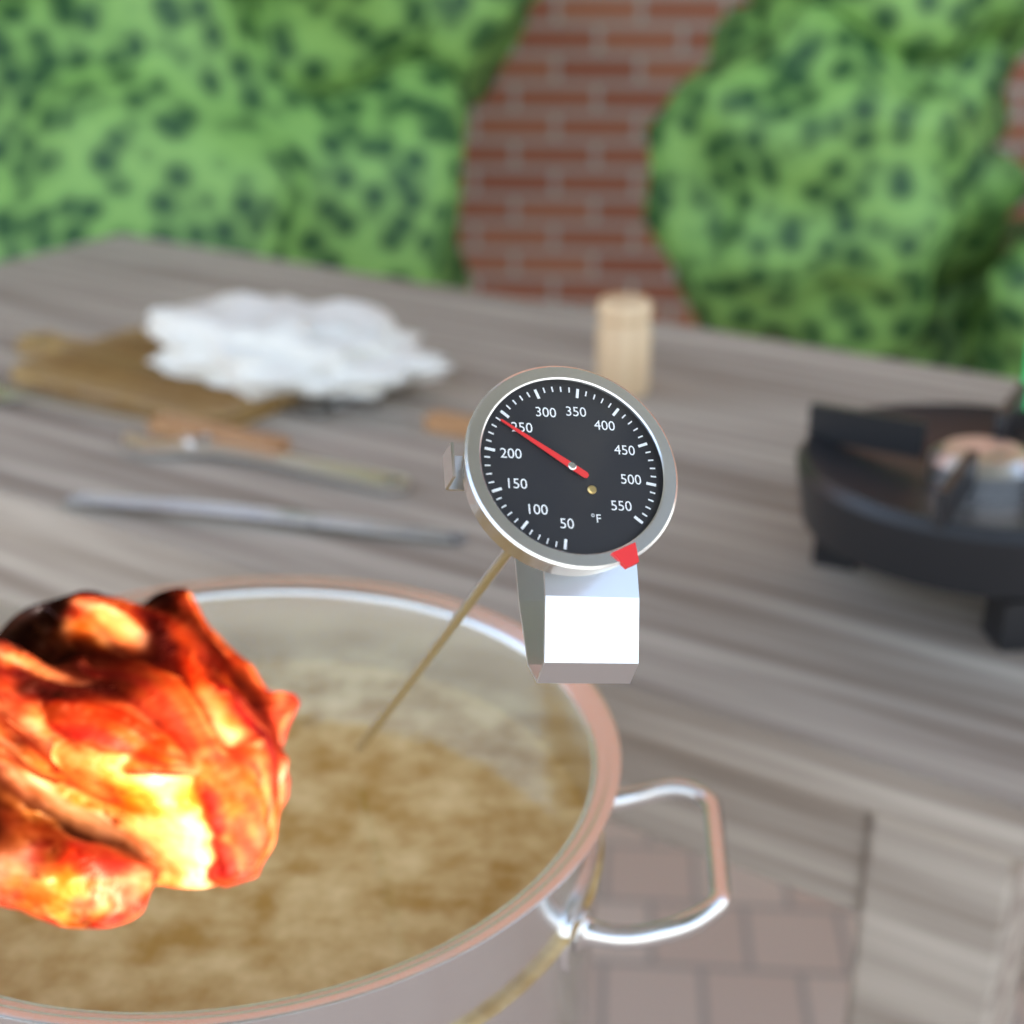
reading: 240 °F
